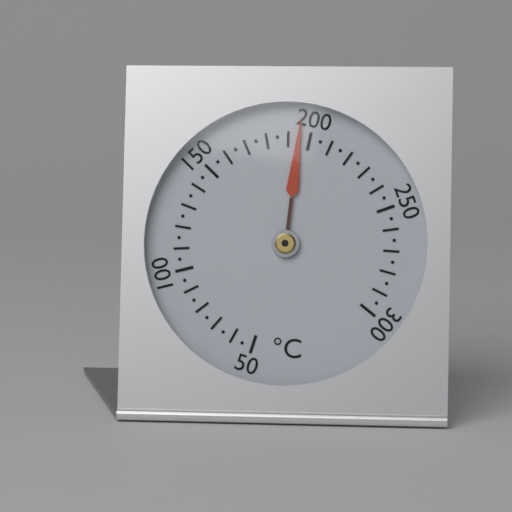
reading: 195 °C
